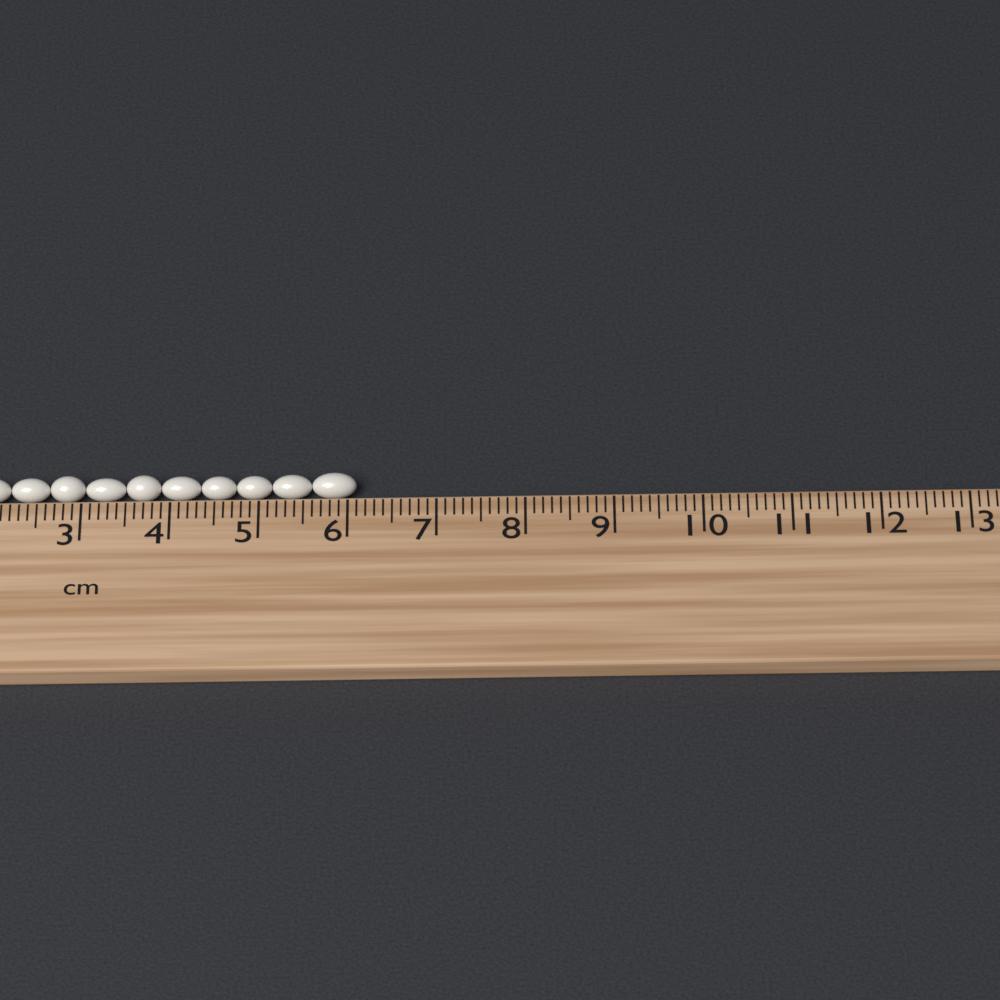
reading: 6.1 cm
